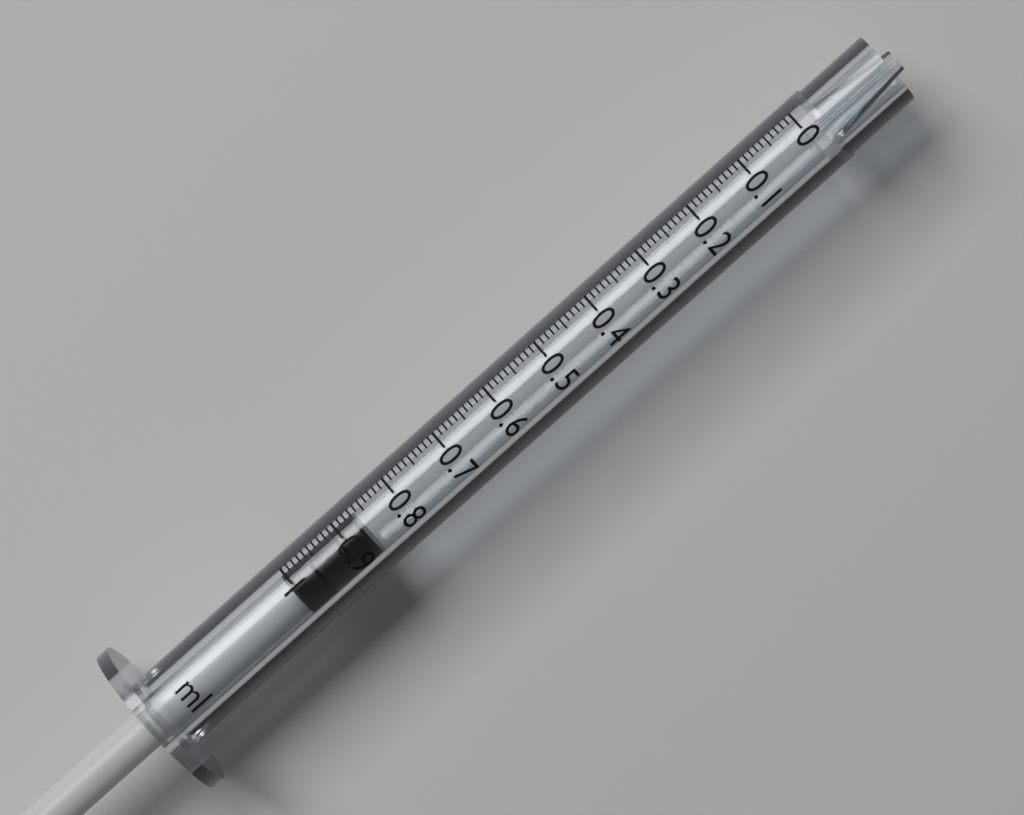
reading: 0.87 ml
